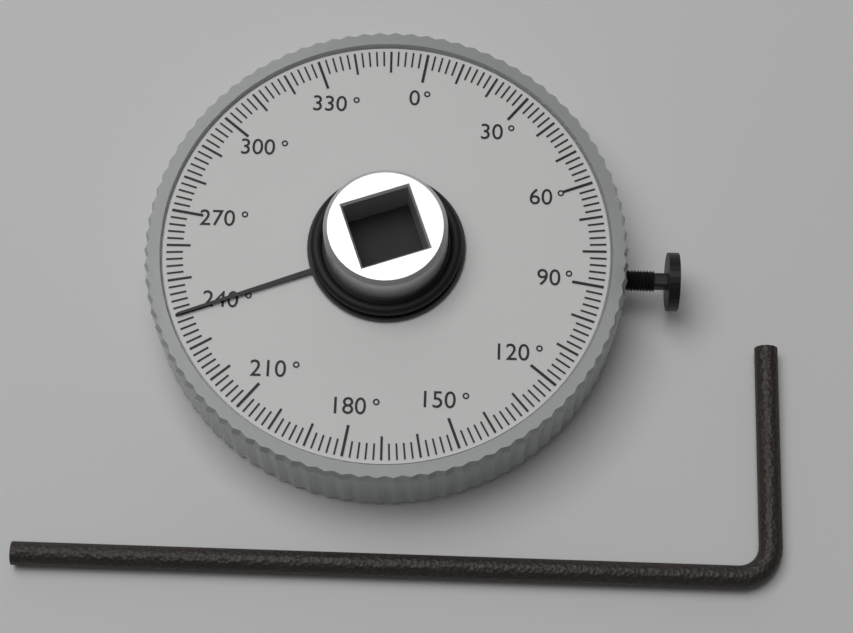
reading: 240 °
